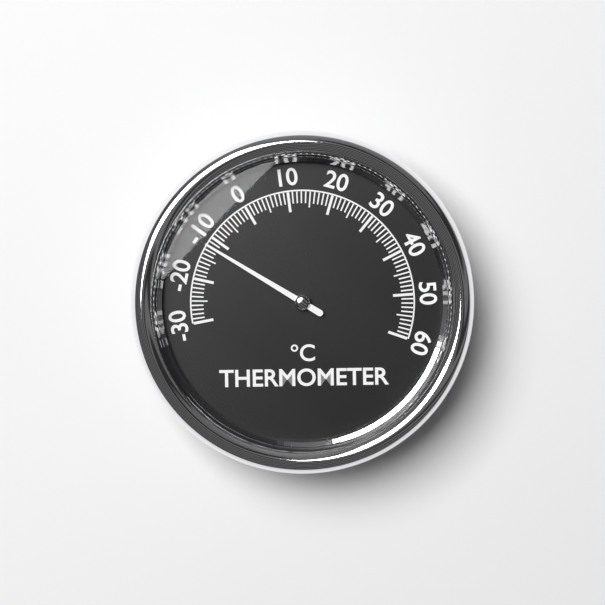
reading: -12 °C
